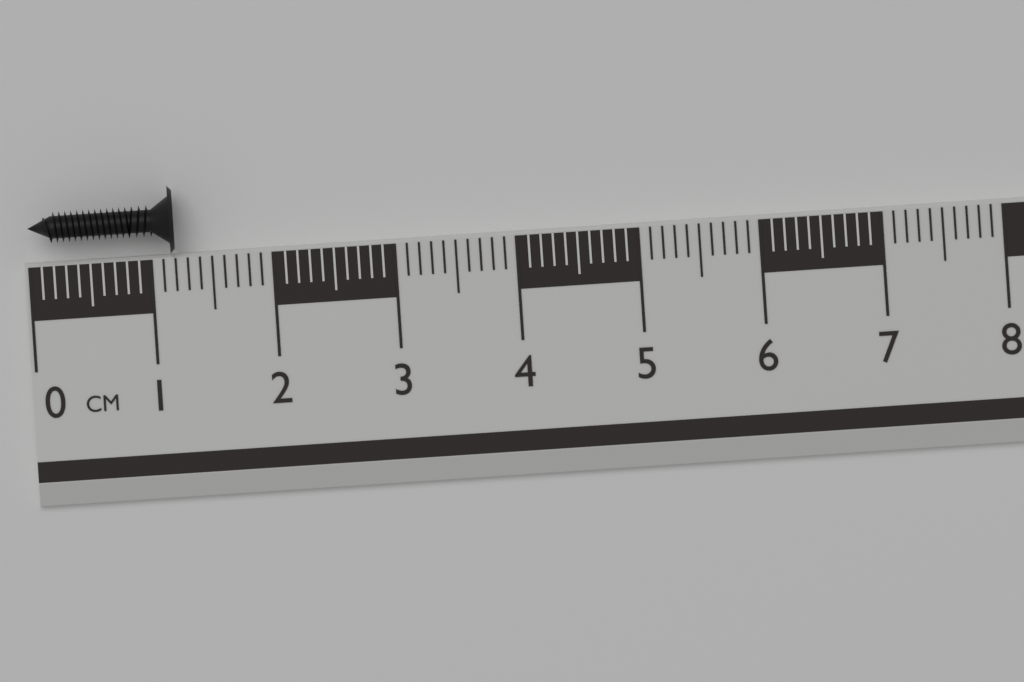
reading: 1.2 cm
